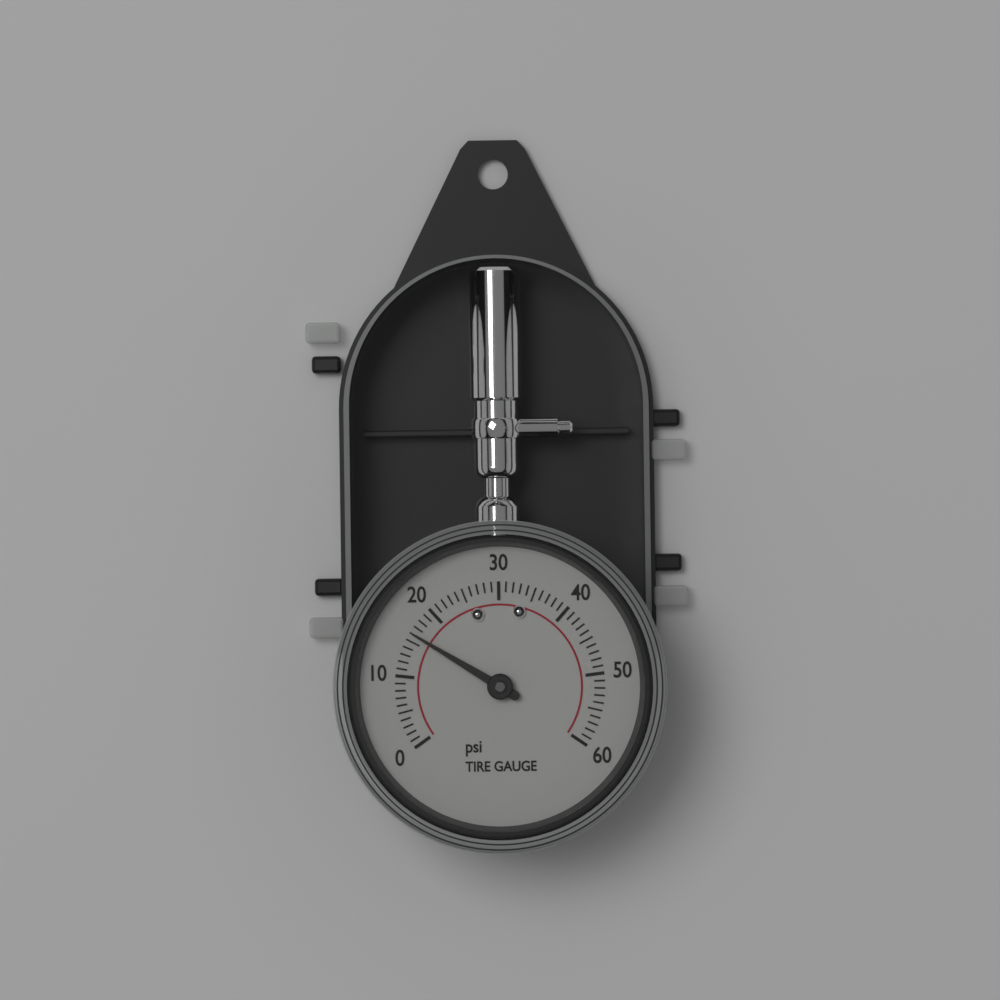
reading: 16 psi
